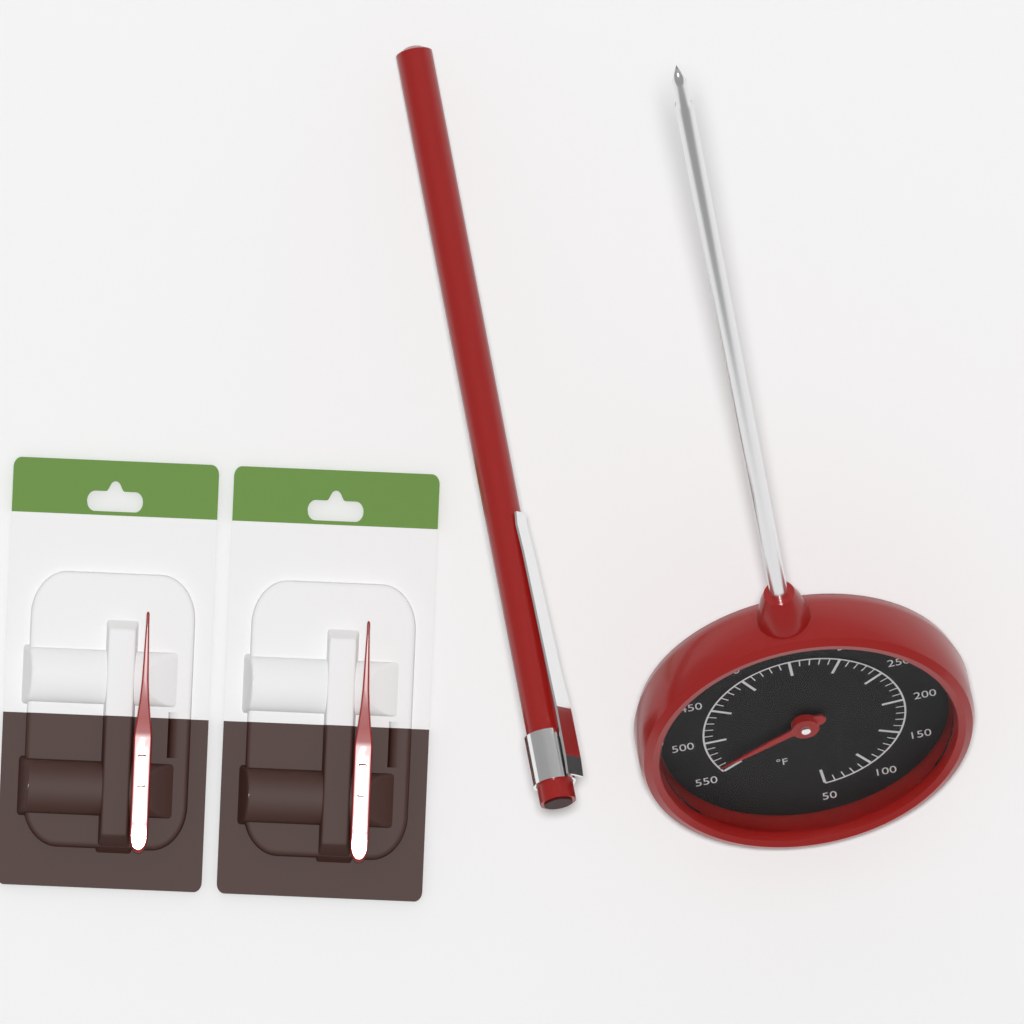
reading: 540 °F
